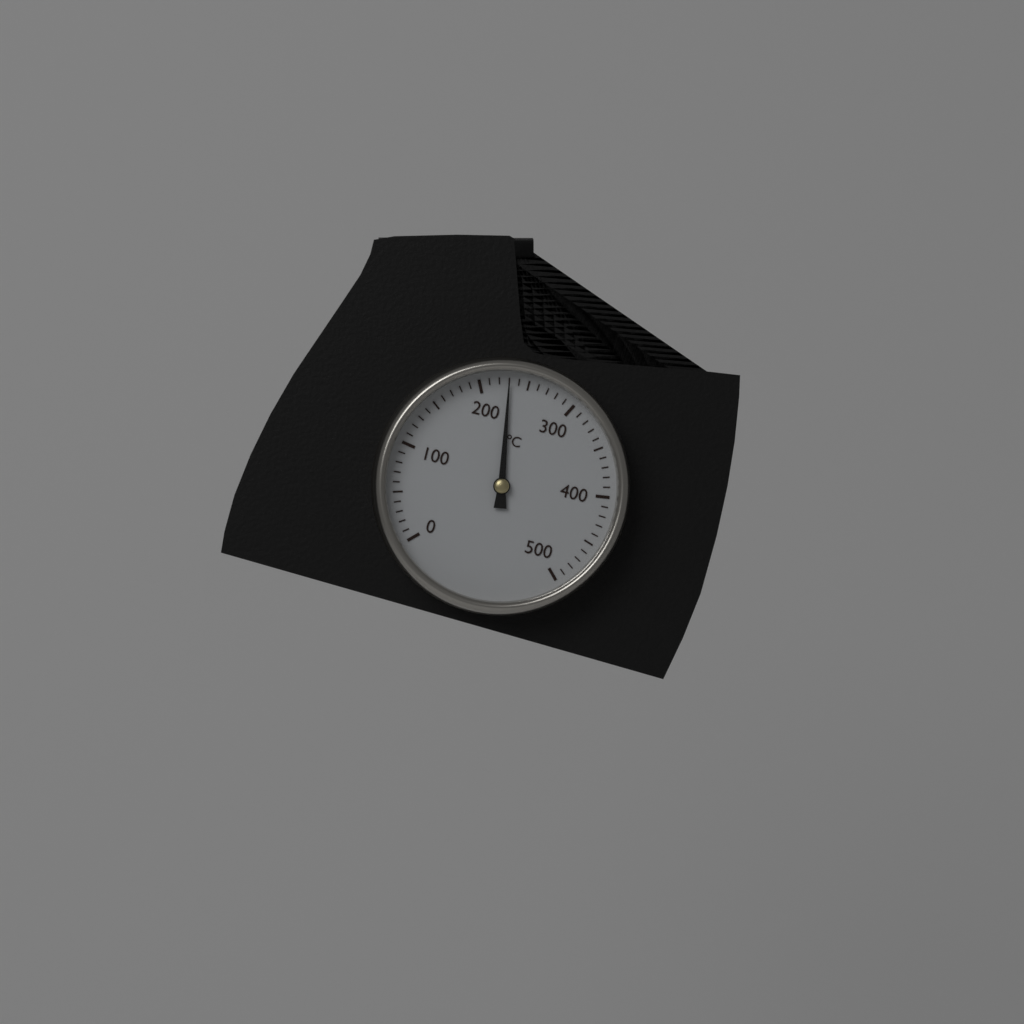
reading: 230 °C
